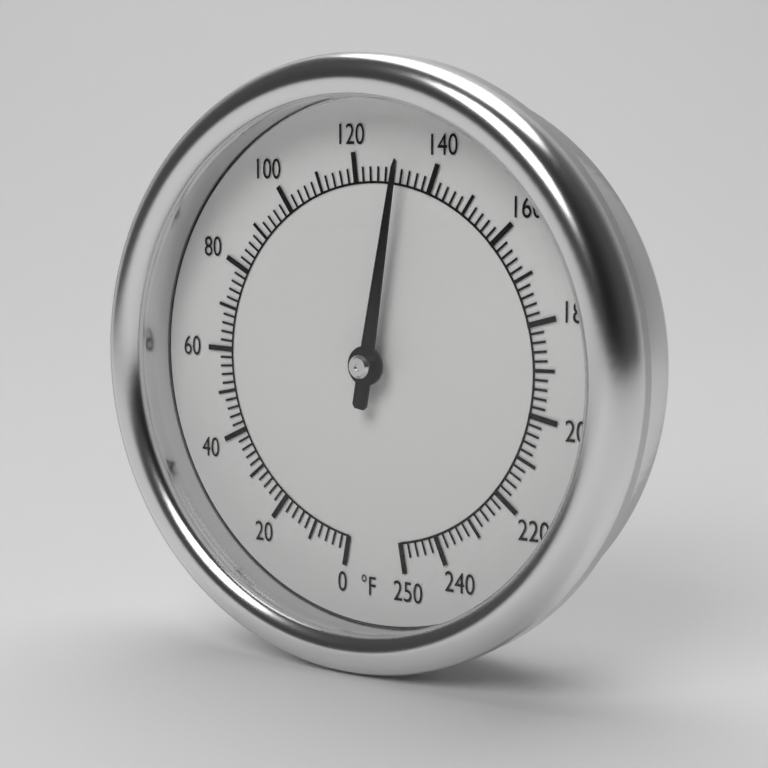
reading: 132 °F
